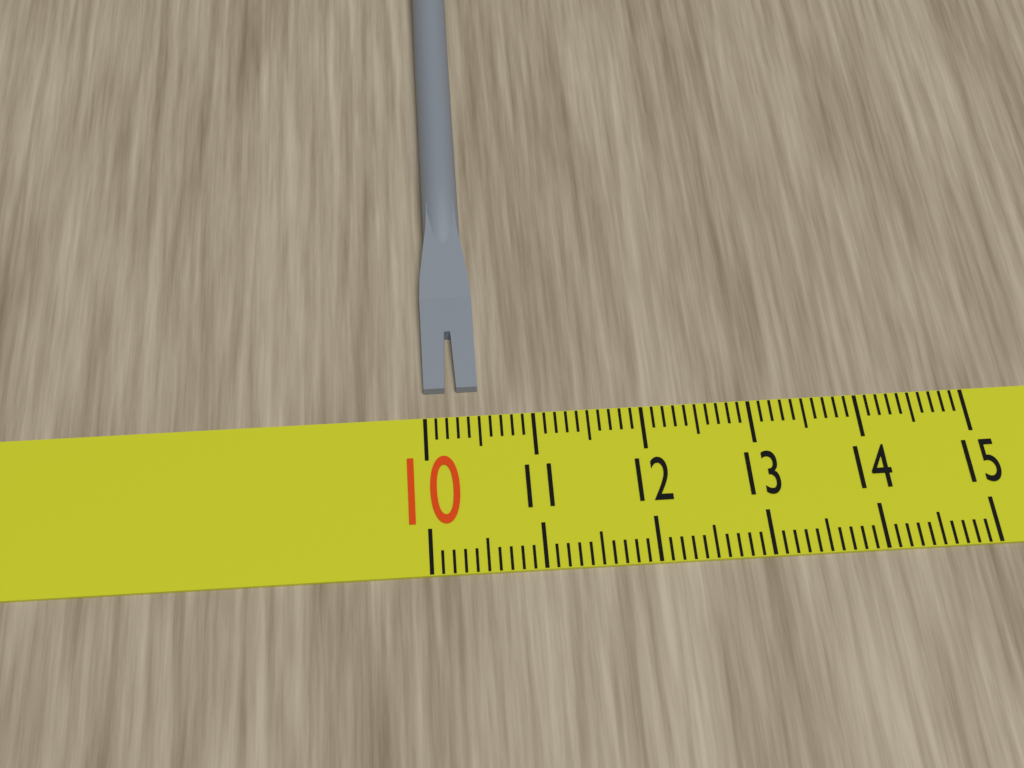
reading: 10.5 (no unit)
